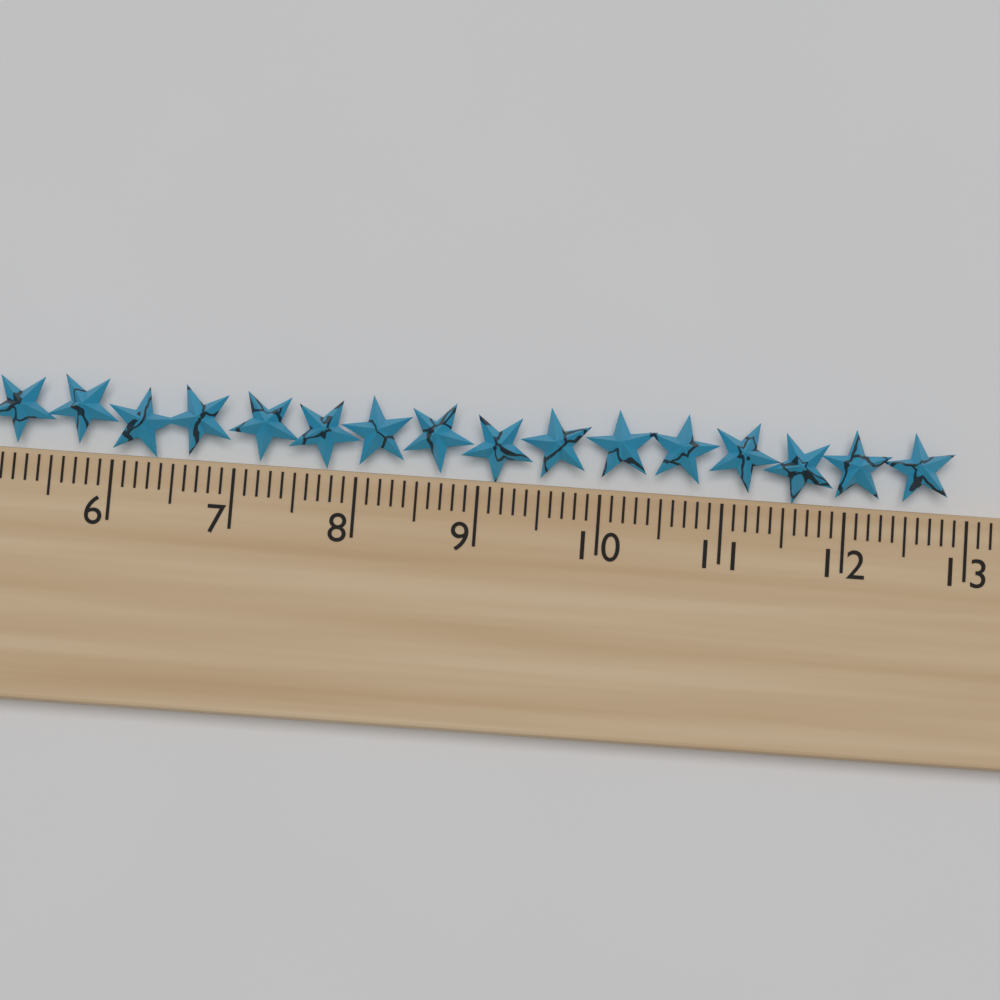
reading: 12.9 cm
